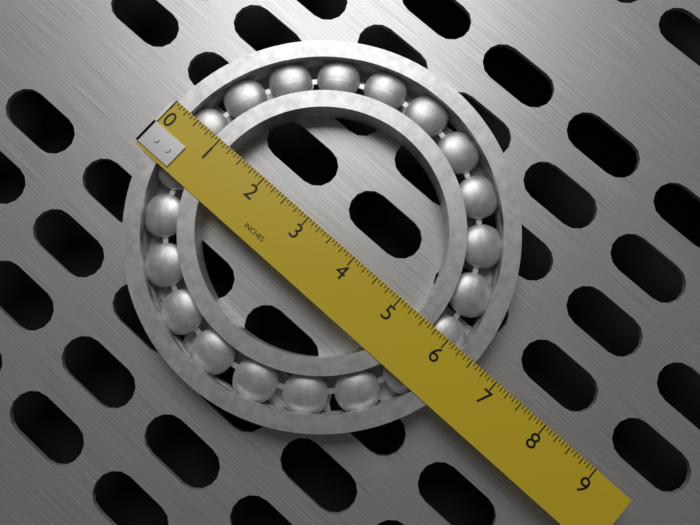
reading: 6.5625 in
